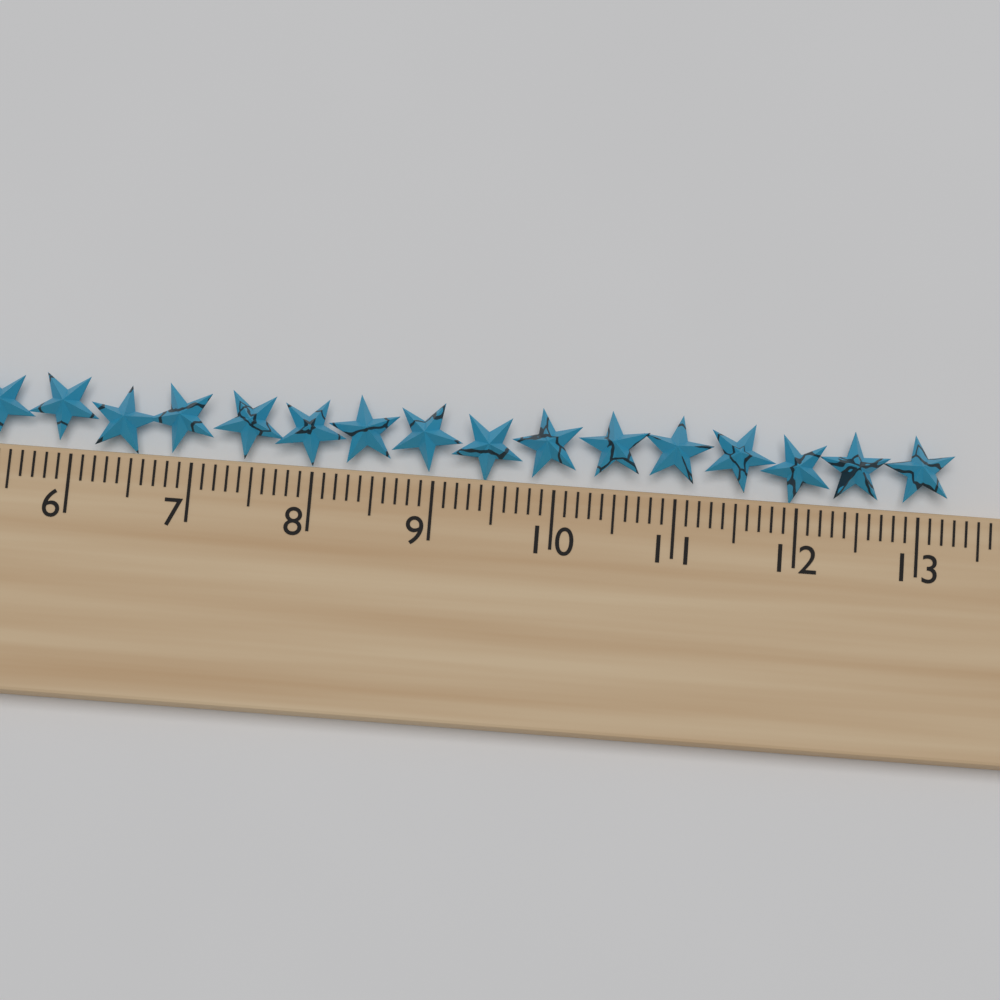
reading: 13.3 cm
